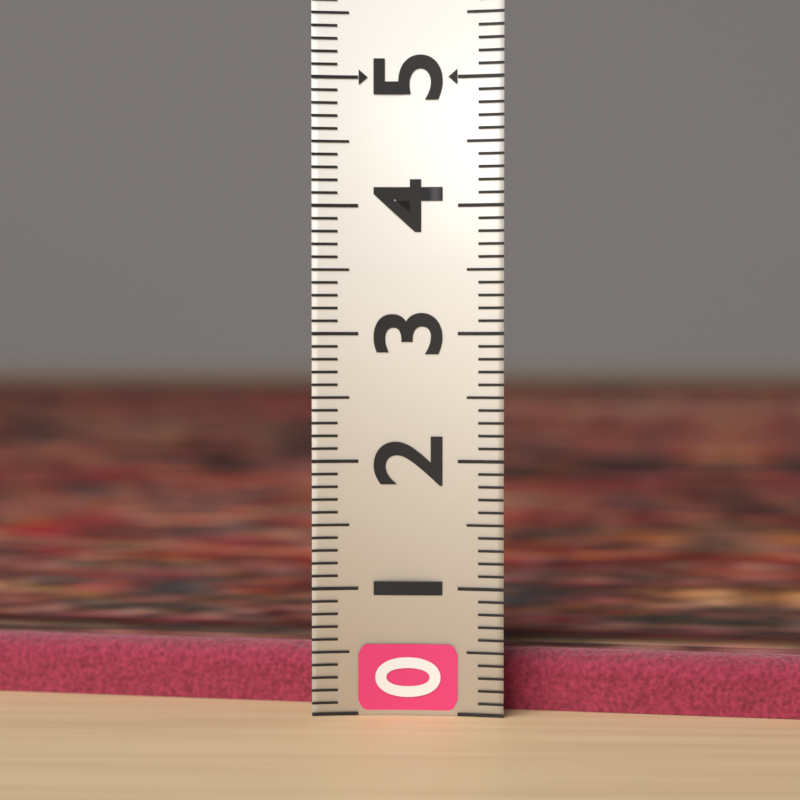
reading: 0.5 (no unit)
